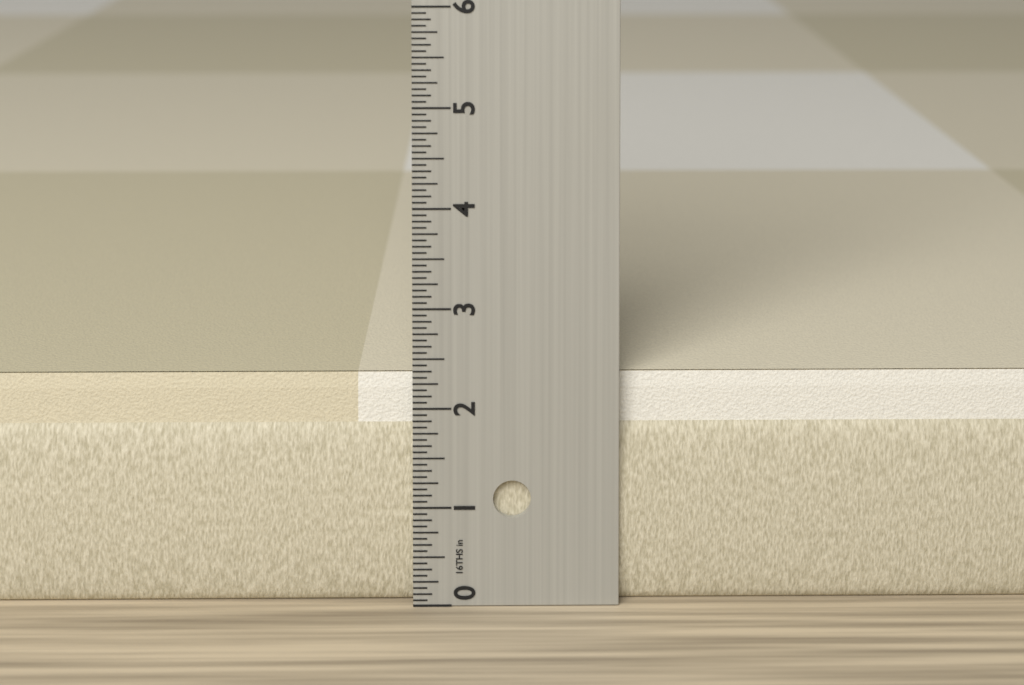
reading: 2.3125 in
